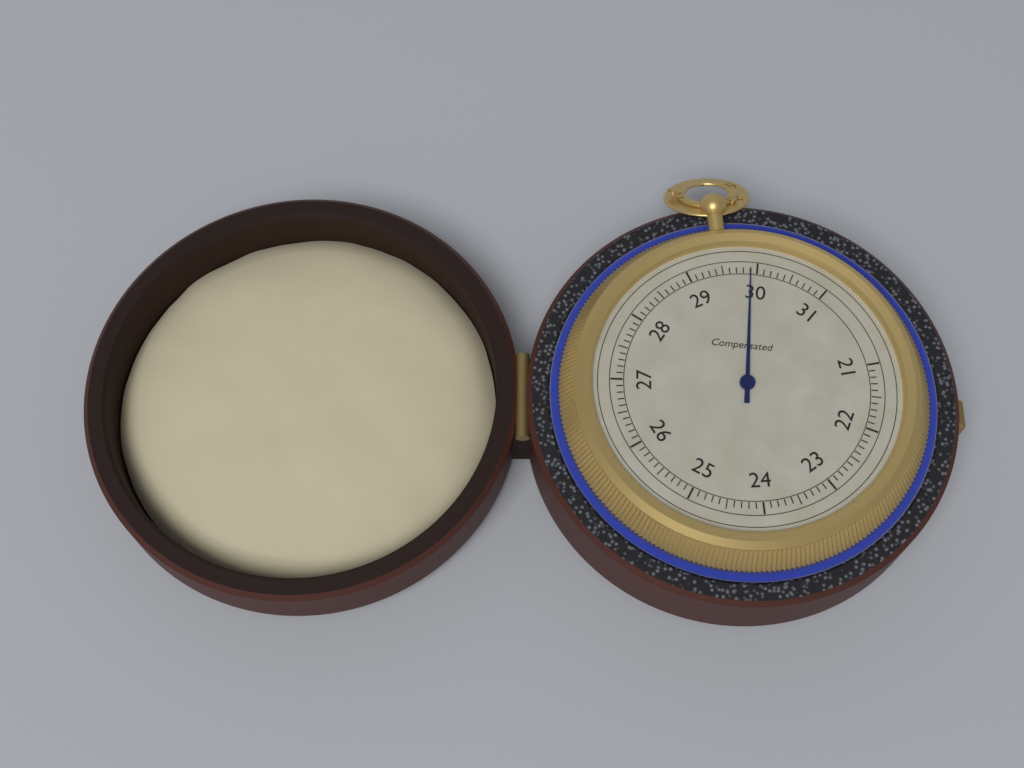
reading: 29.9 (no unit)
